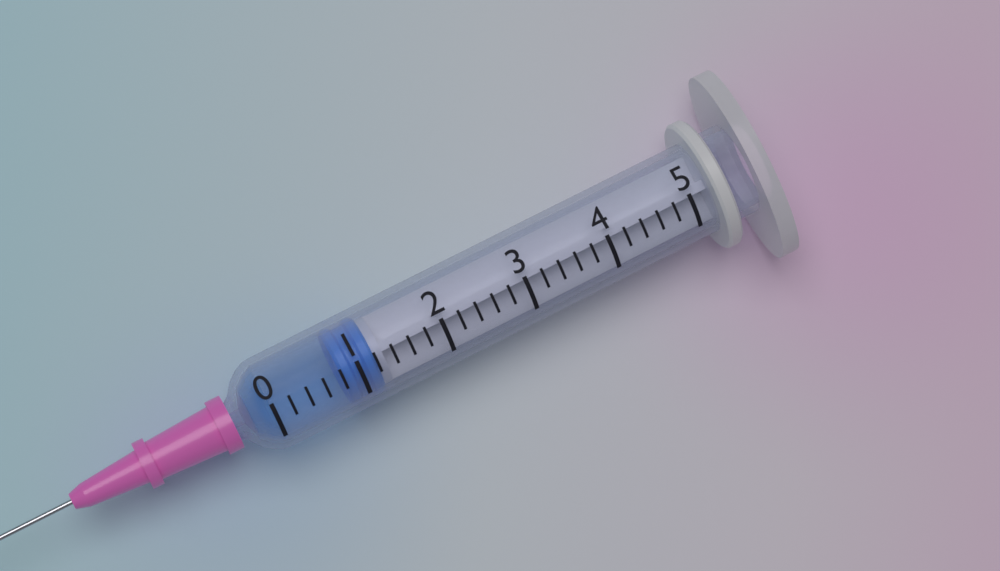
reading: 0.8 (no unit)
